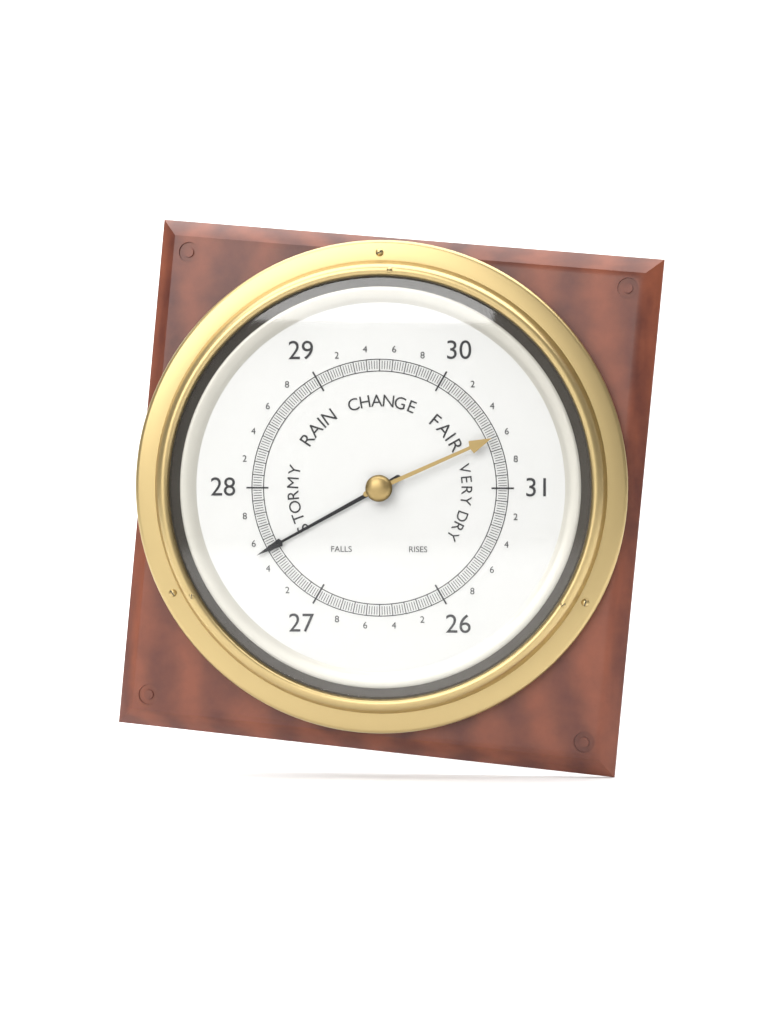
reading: 27.52 (no unit)
